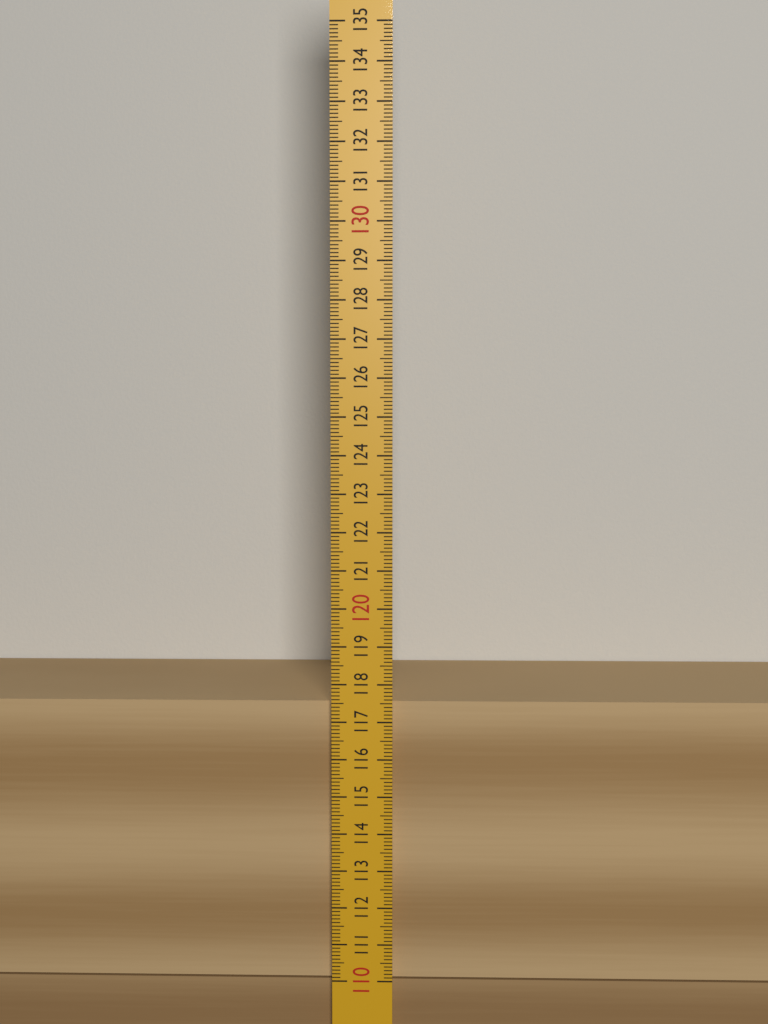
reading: 117.5 (no unit)
